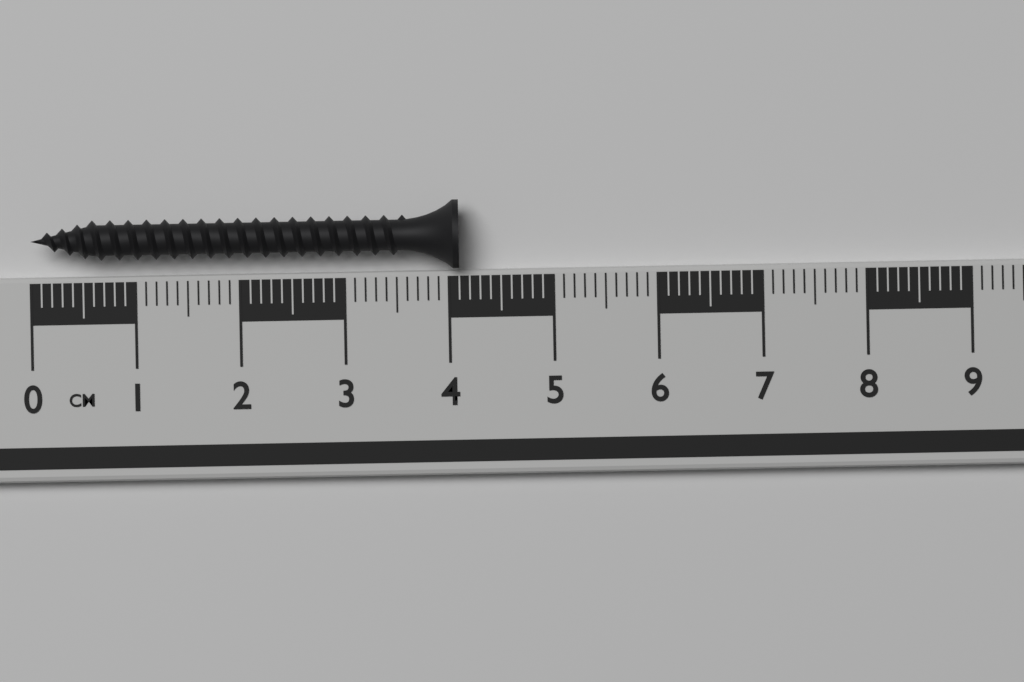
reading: 4.1 cm
